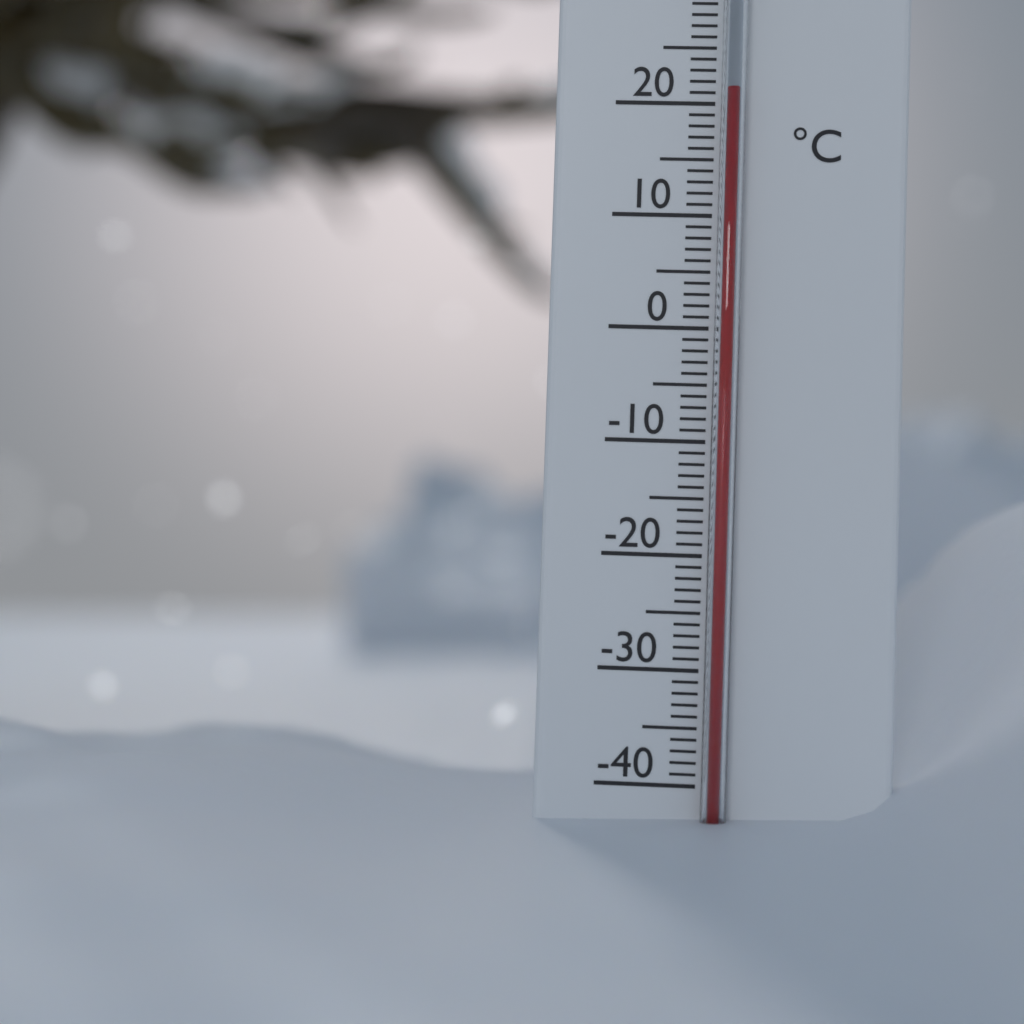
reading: 21 °C
